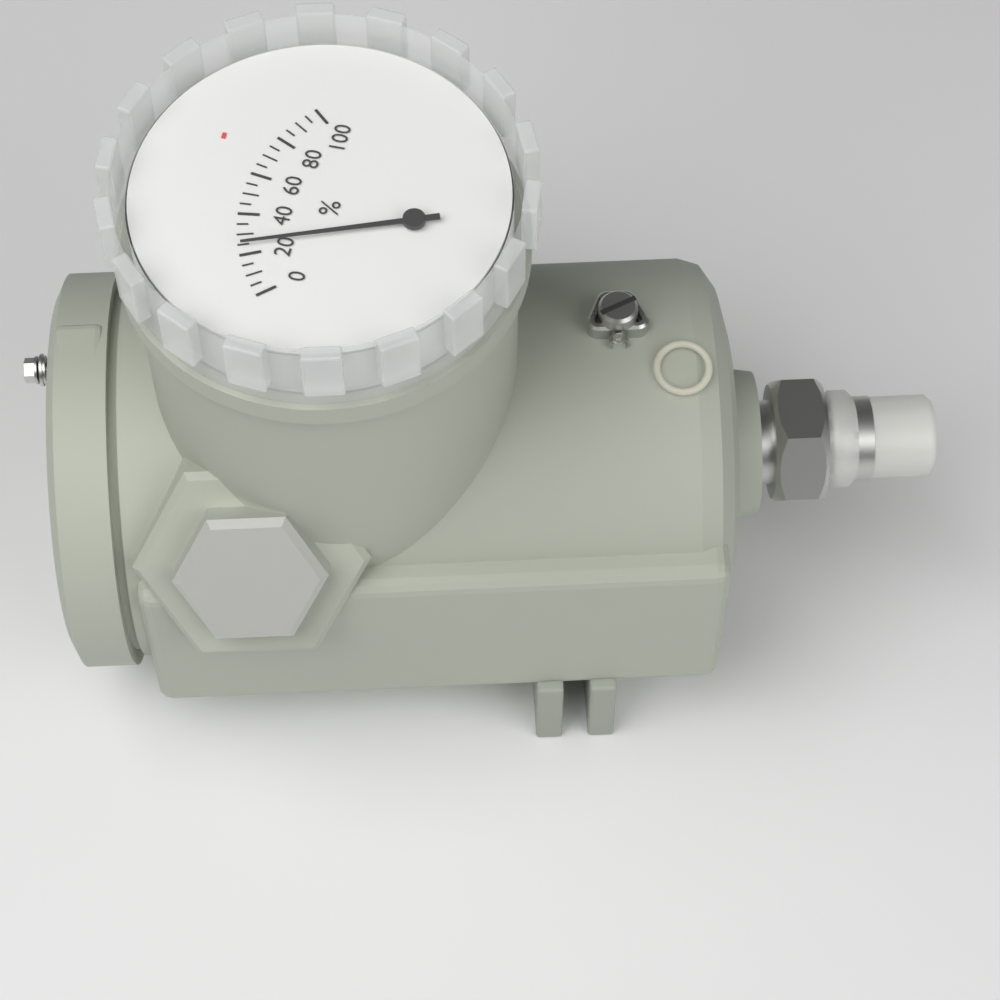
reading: 25 %
